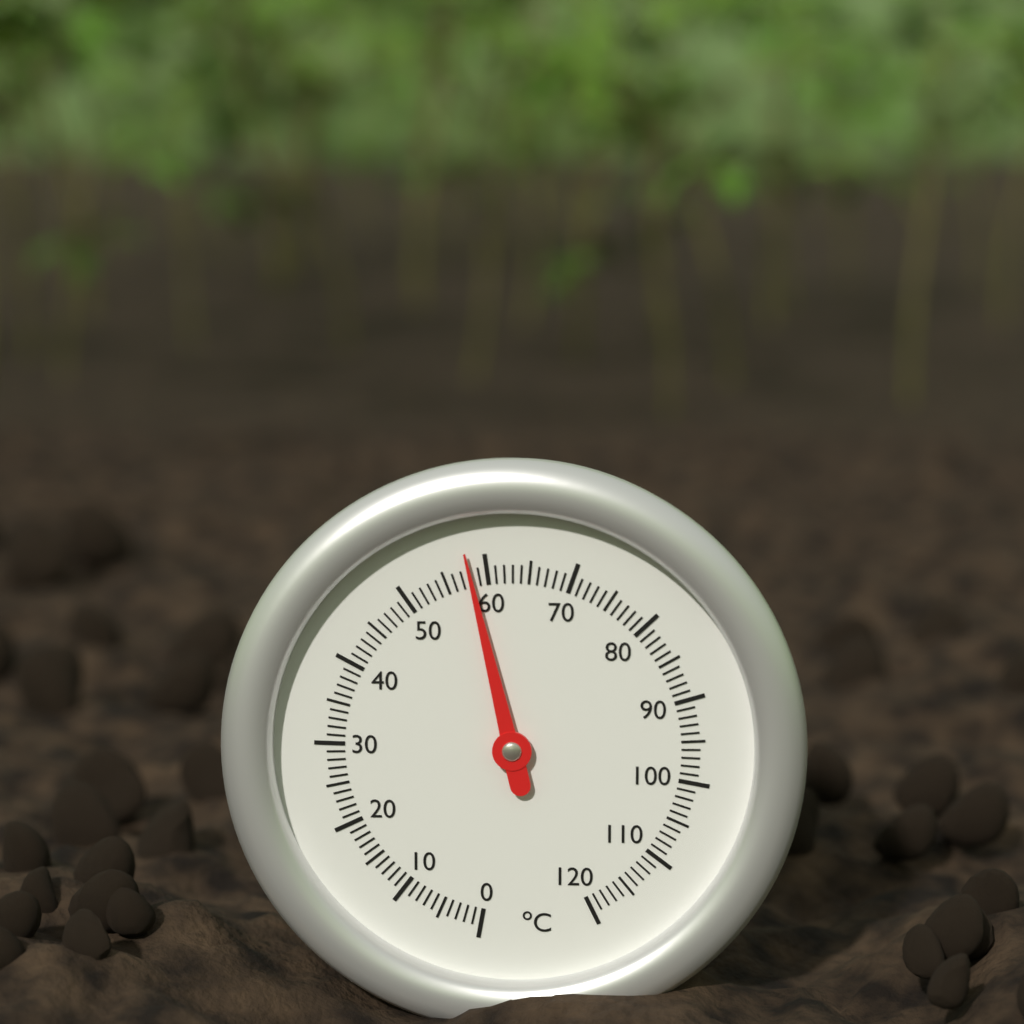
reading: 58 °C
